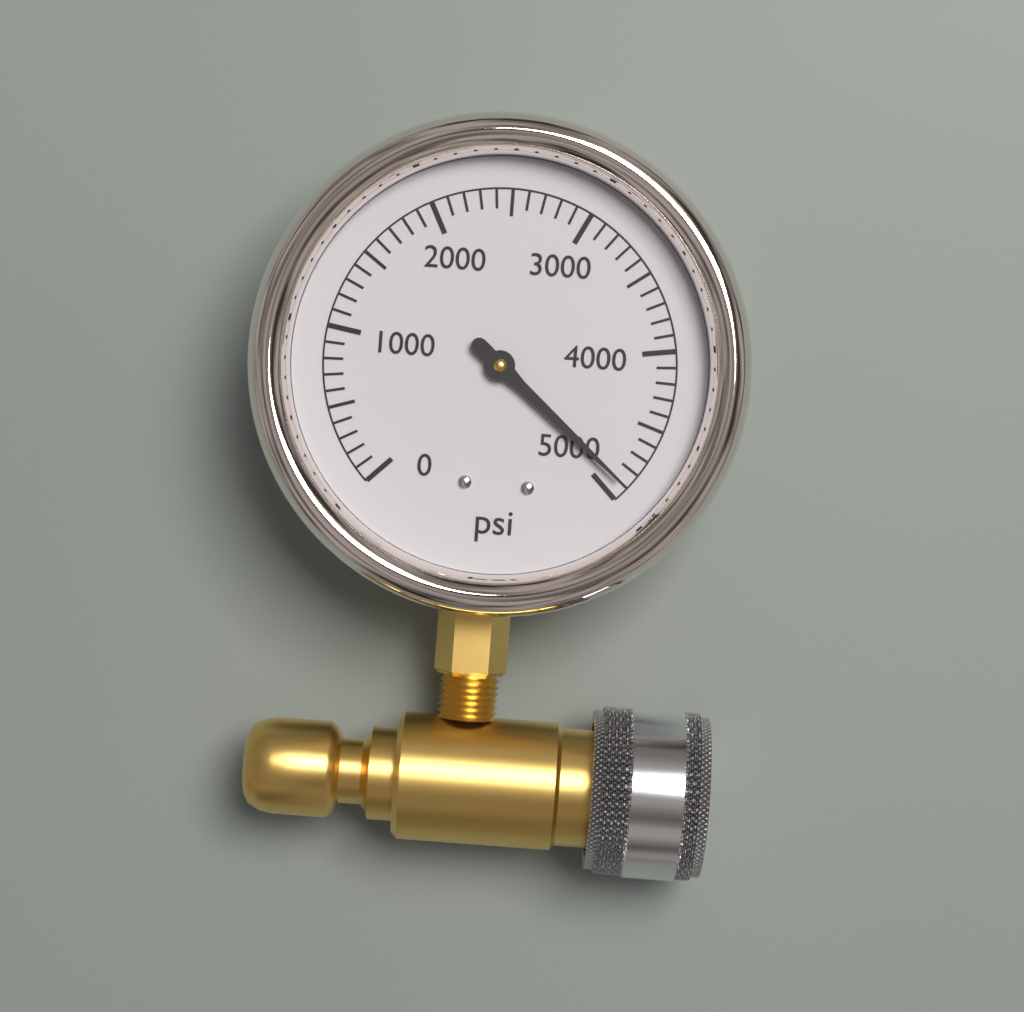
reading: 4900 psi
